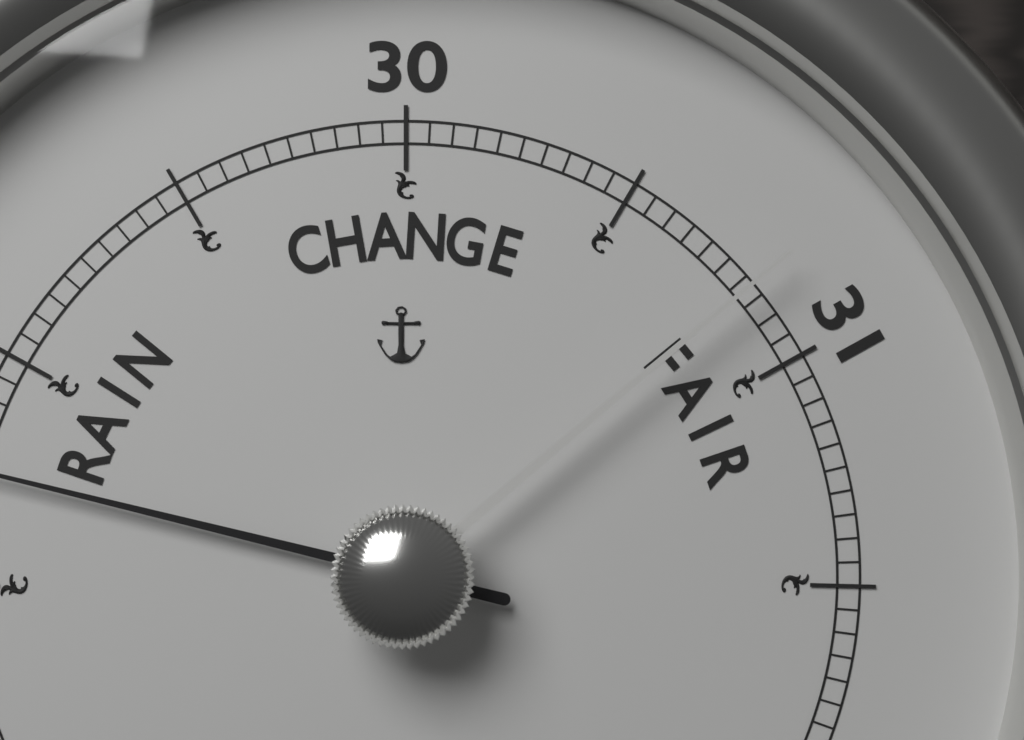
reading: 28.75 (no unit)
